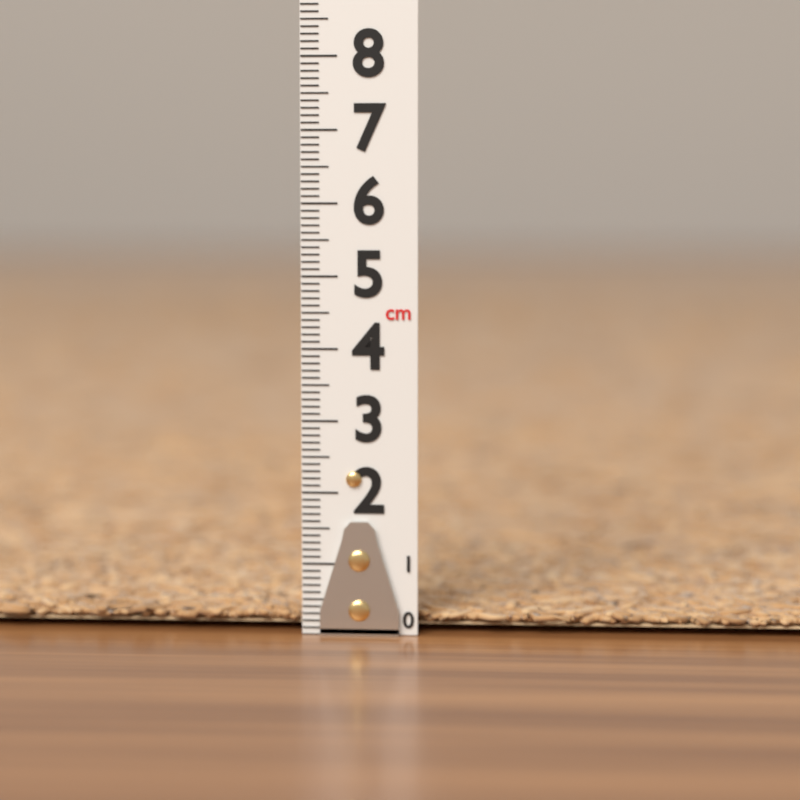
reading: 0.4 cm
